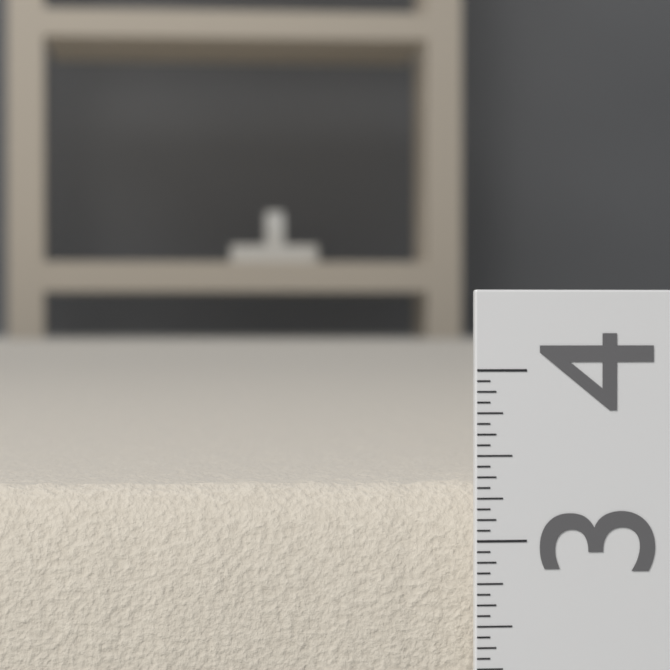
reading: 3.3125 (no unit)
